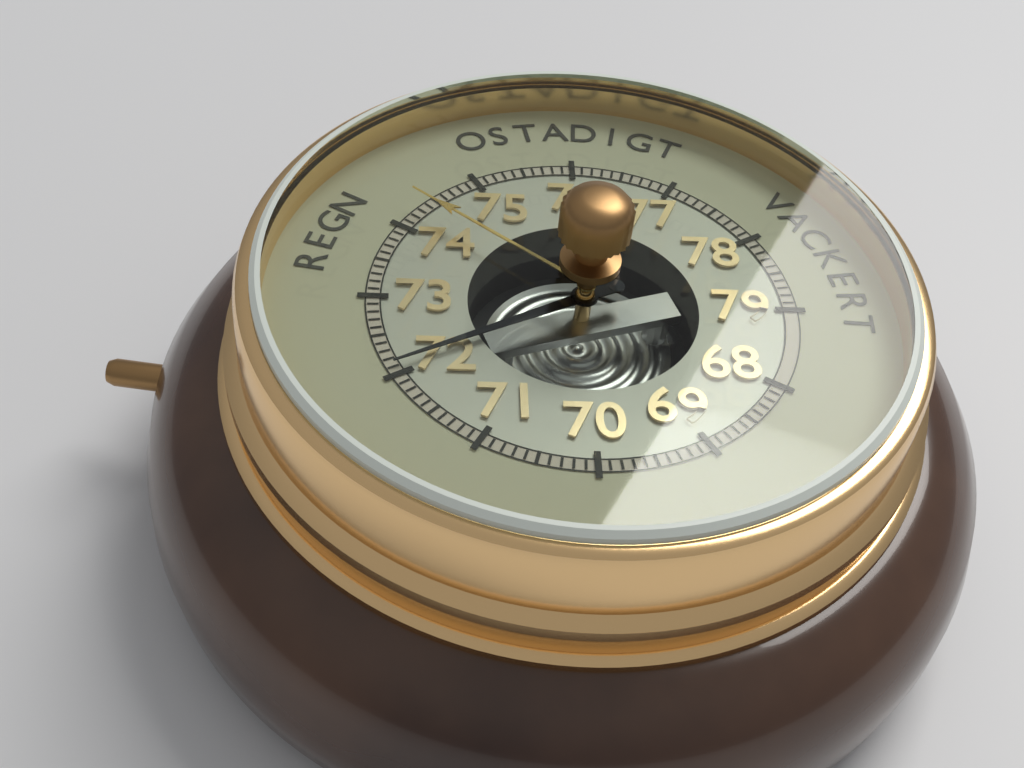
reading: 72.1 (no unit)
